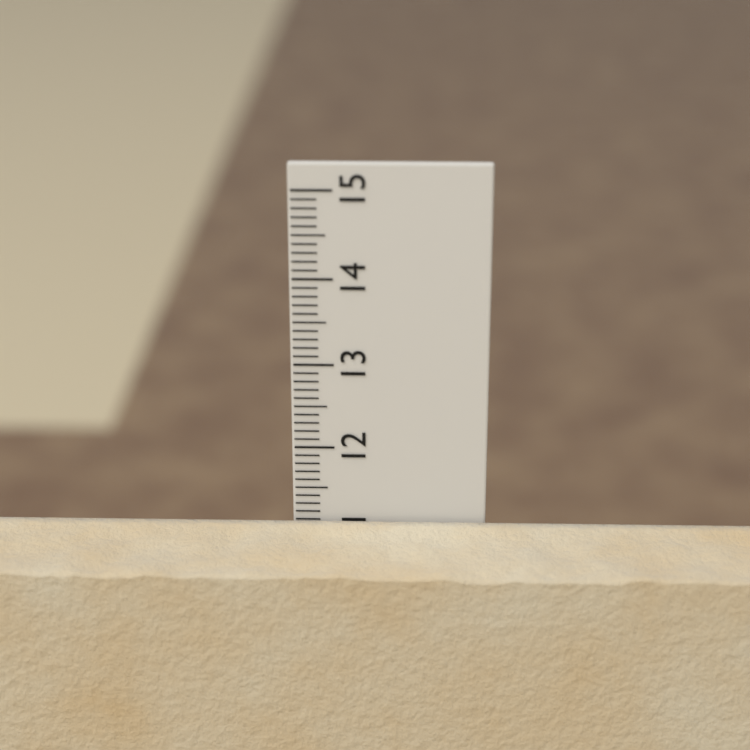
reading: 11.1 cm
